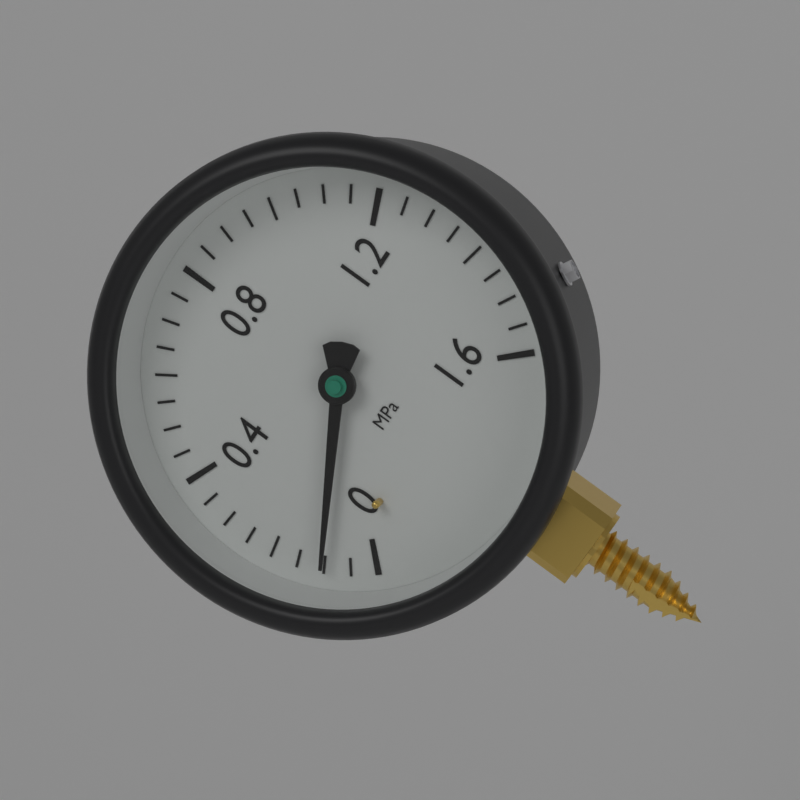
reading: 0.10 MPa
